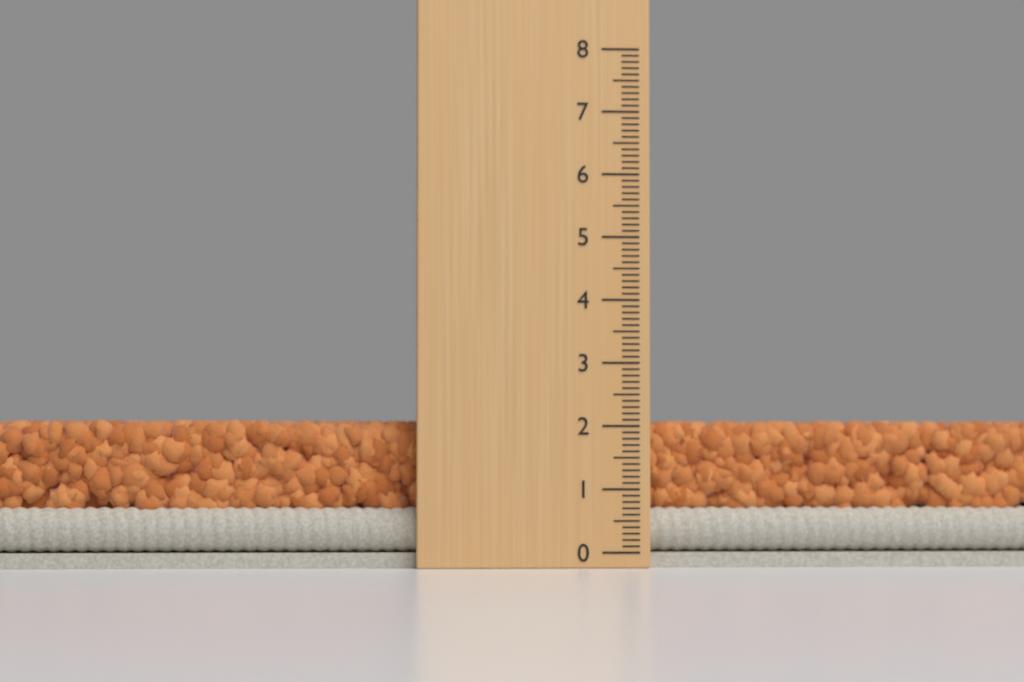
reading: 2.1 (no unit)
